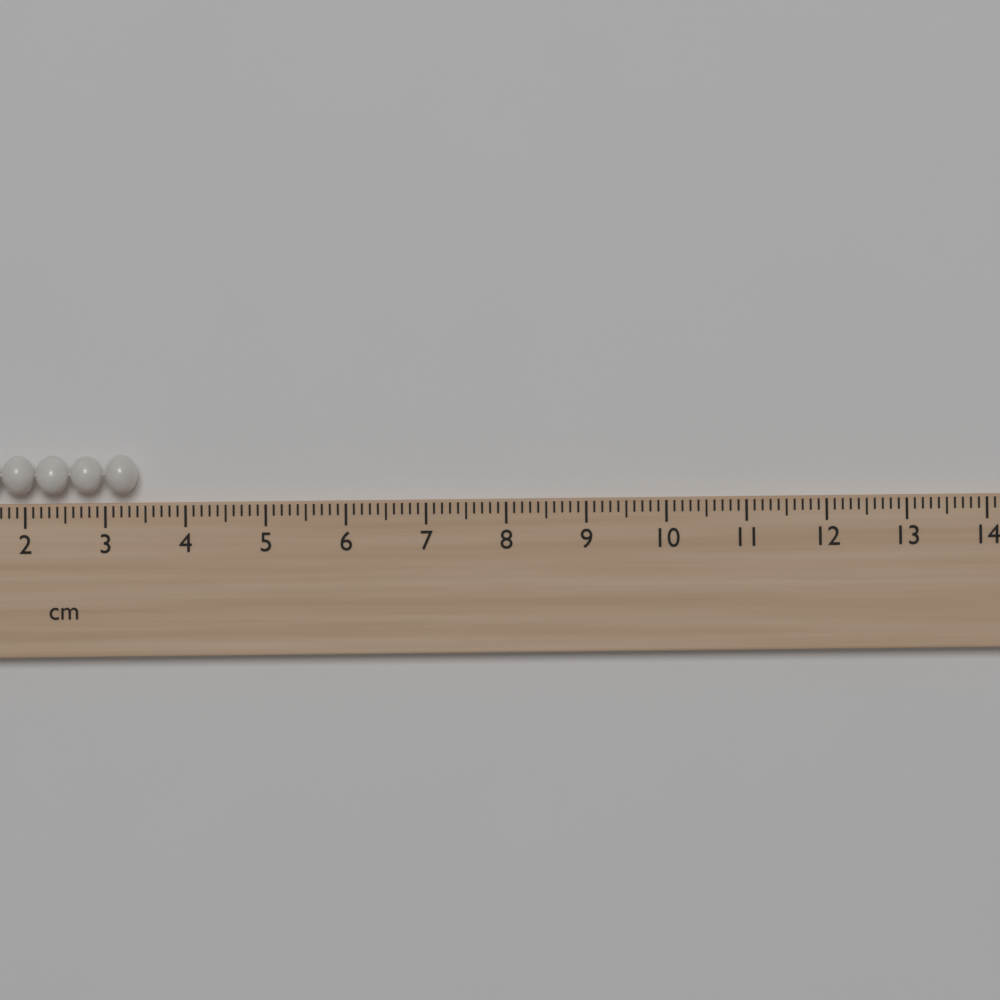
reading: 3.4 cm
